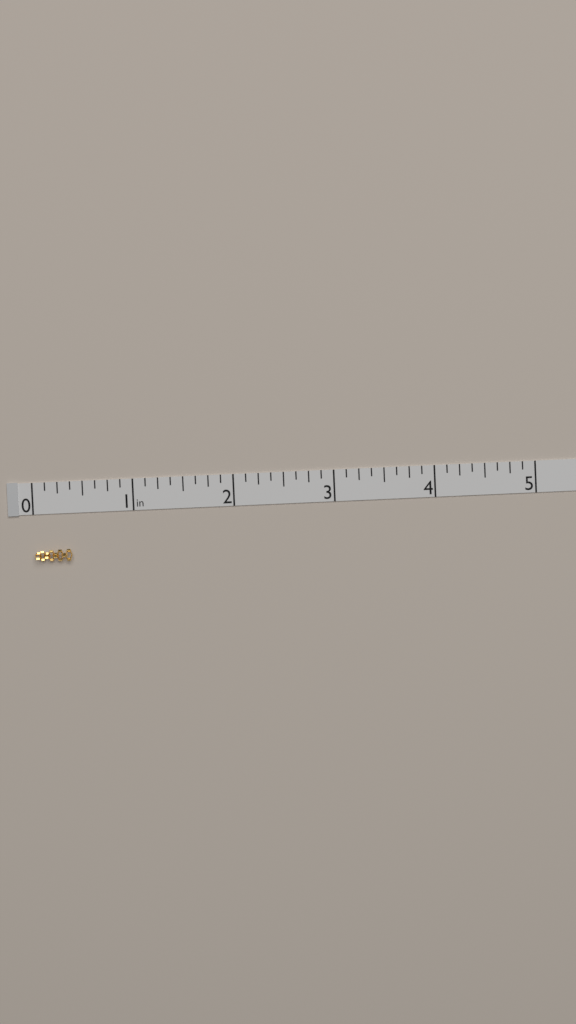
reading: 0.375 in
